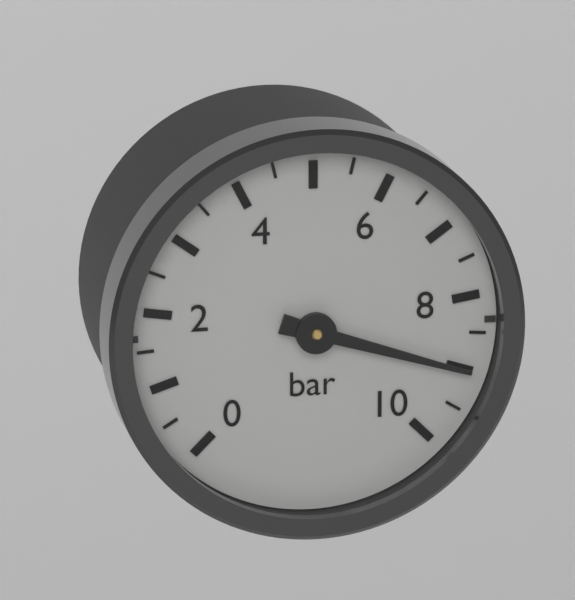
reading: 9.0 bar
